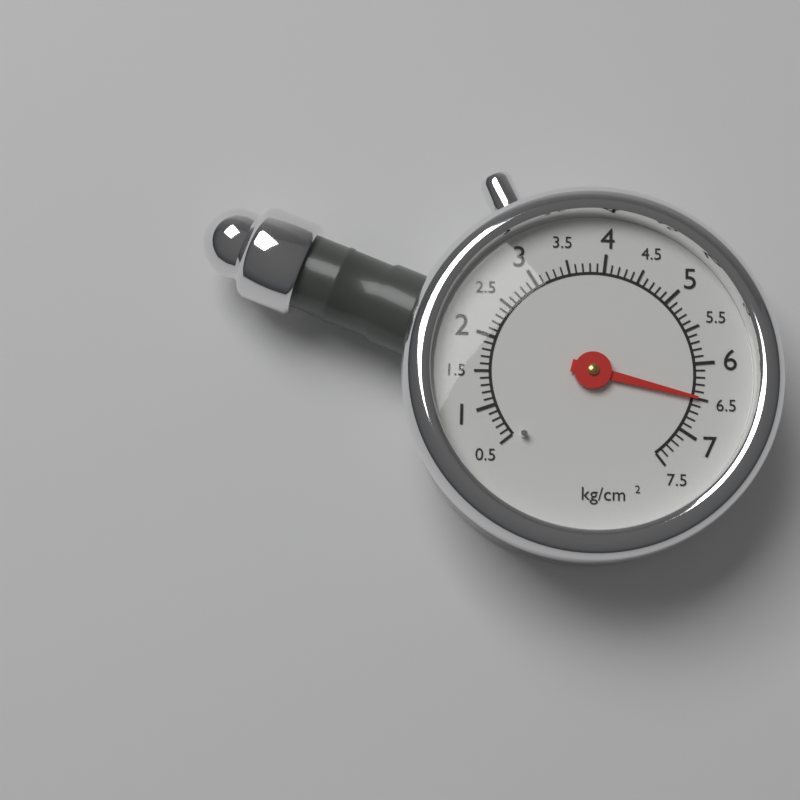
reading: 6.5 kg/cm²
